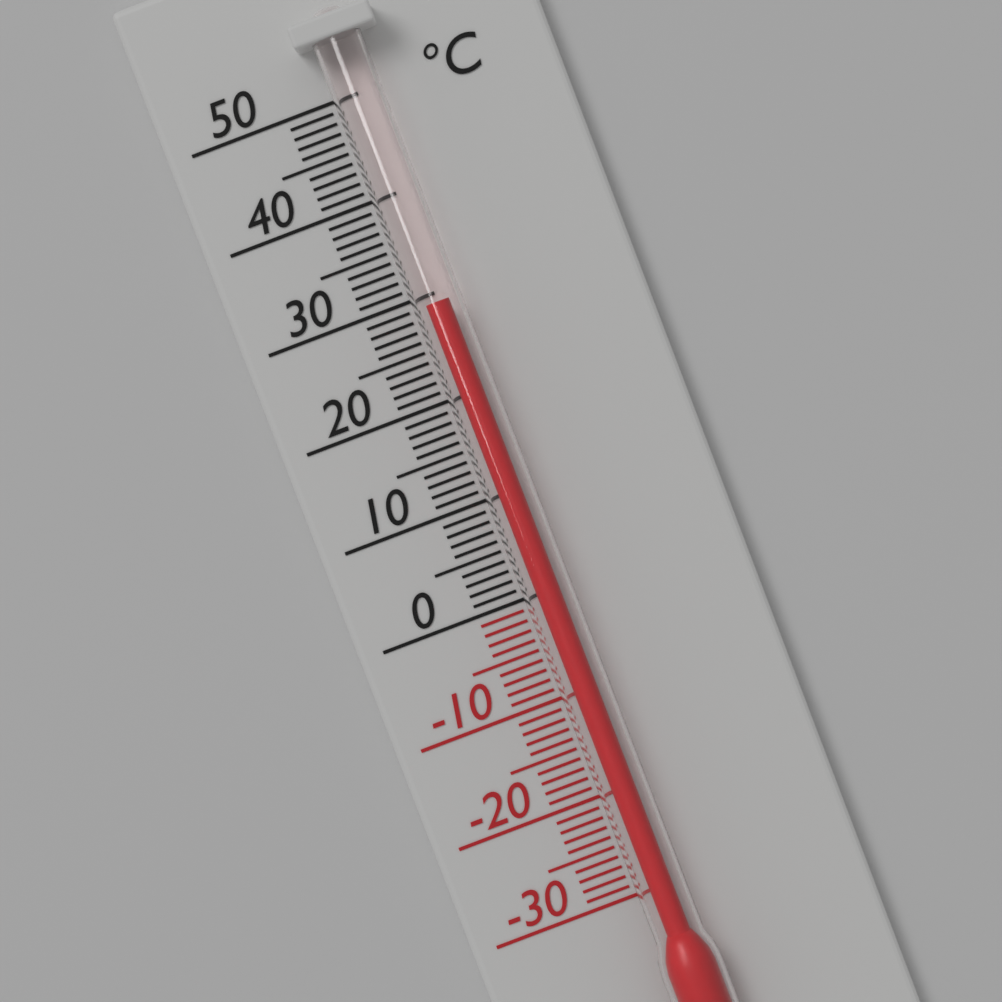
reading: 29 °C
